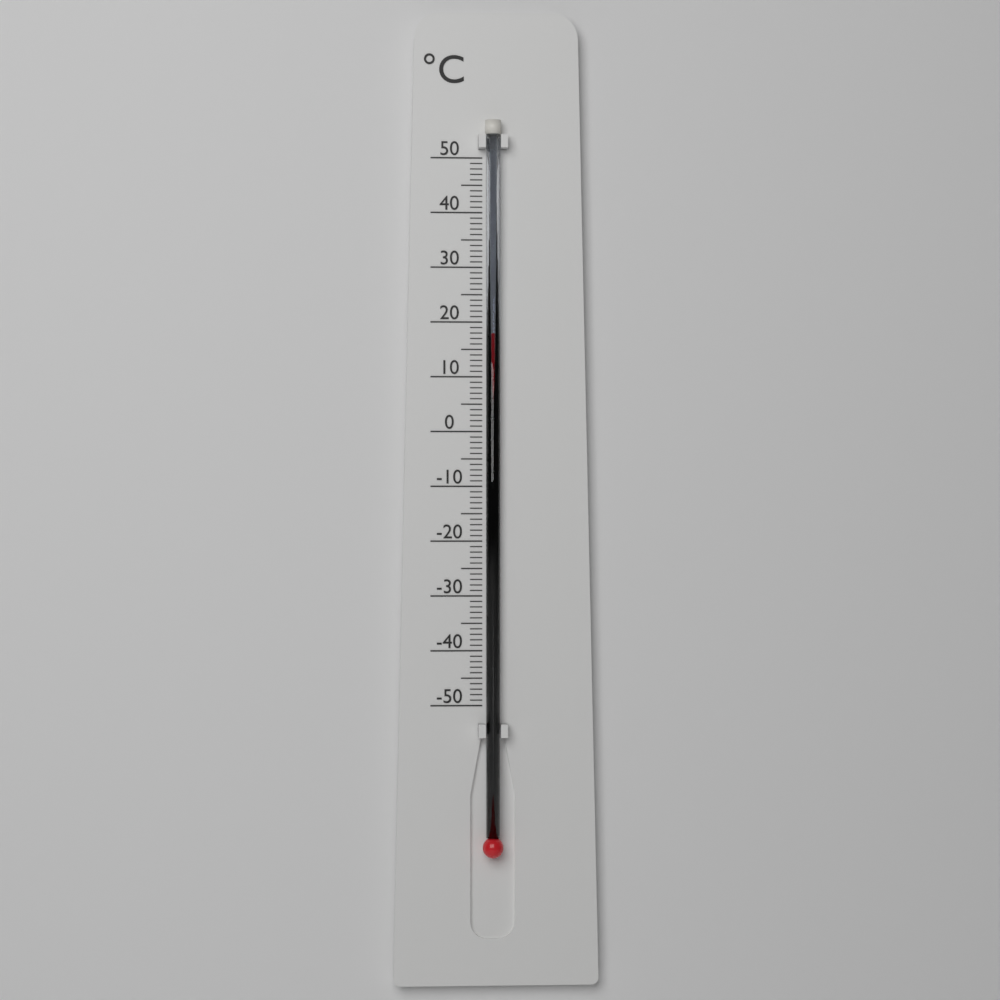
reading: 18 °C
